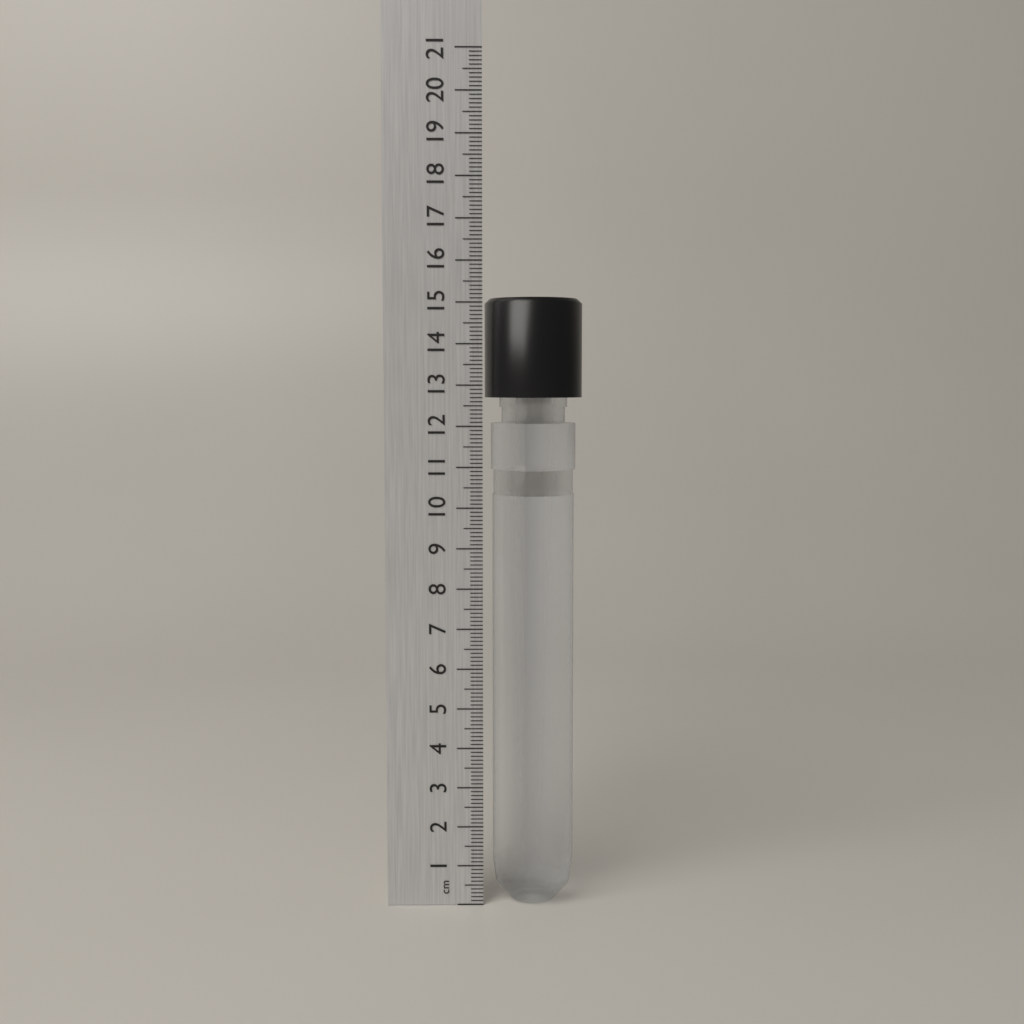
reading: 15.1 cm
